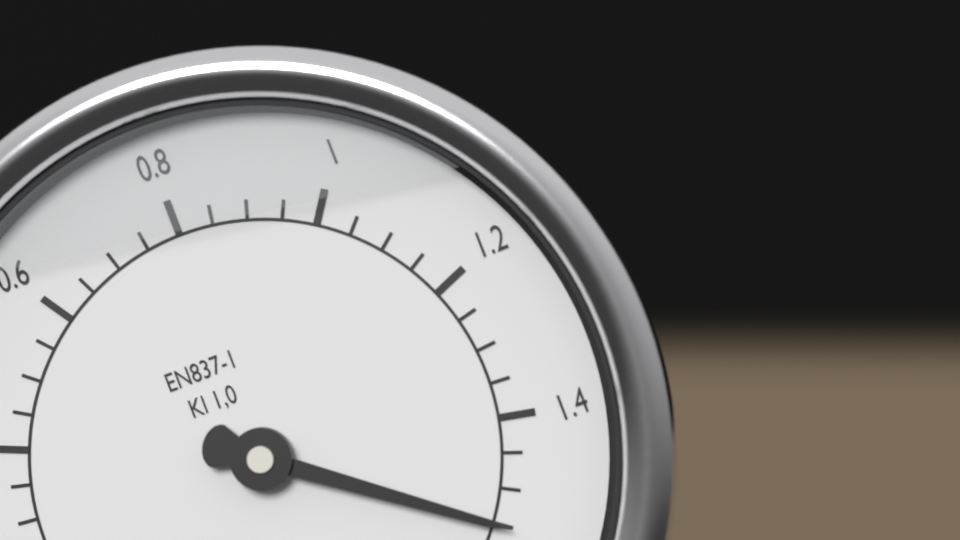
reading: 1.55 MPa
